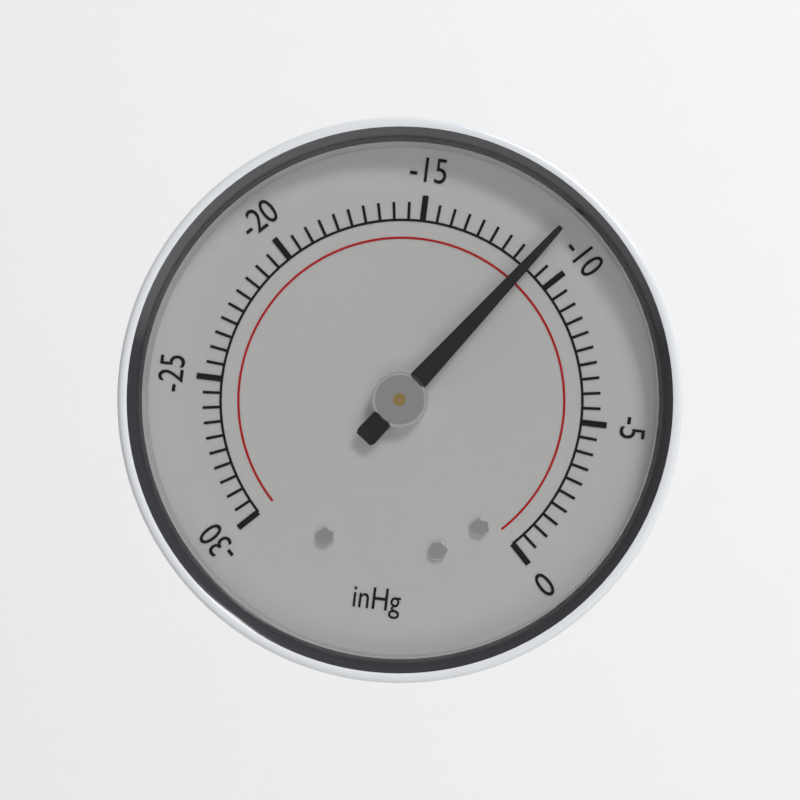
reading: -11.0 inHg
